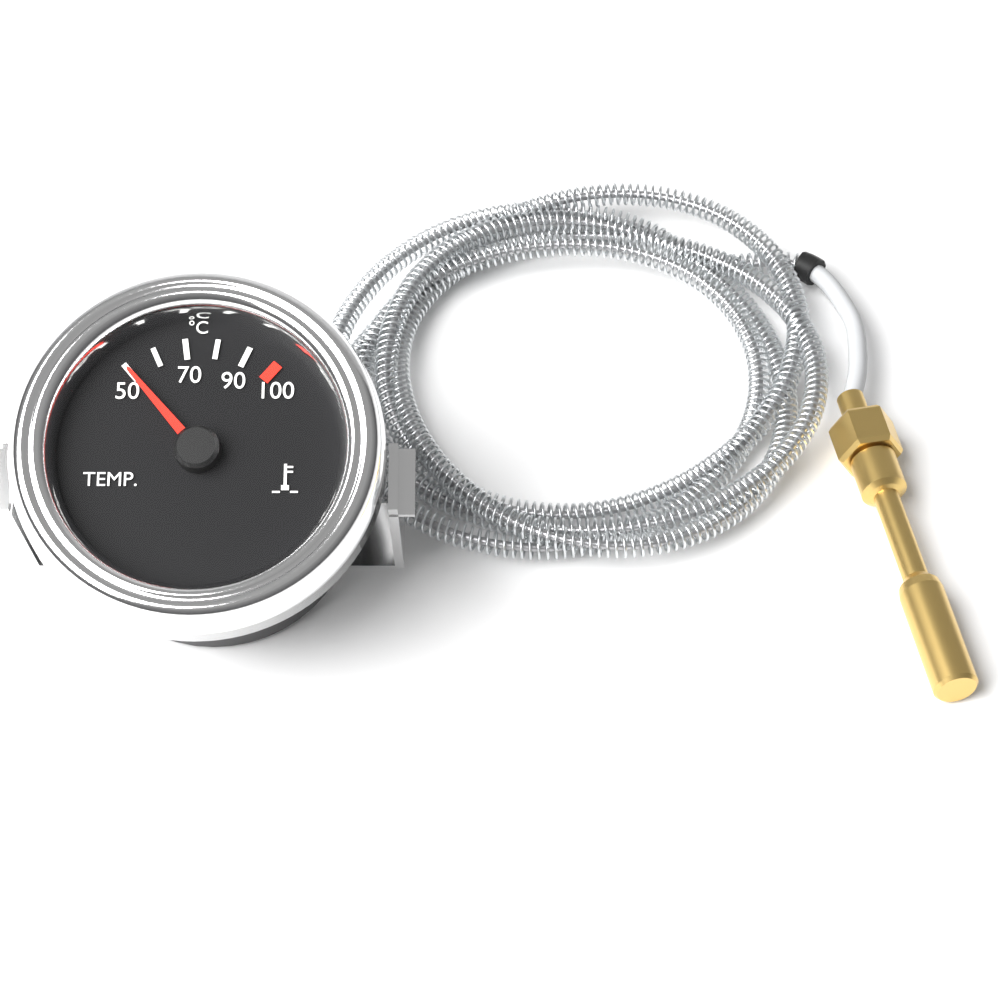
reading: 50 °C
